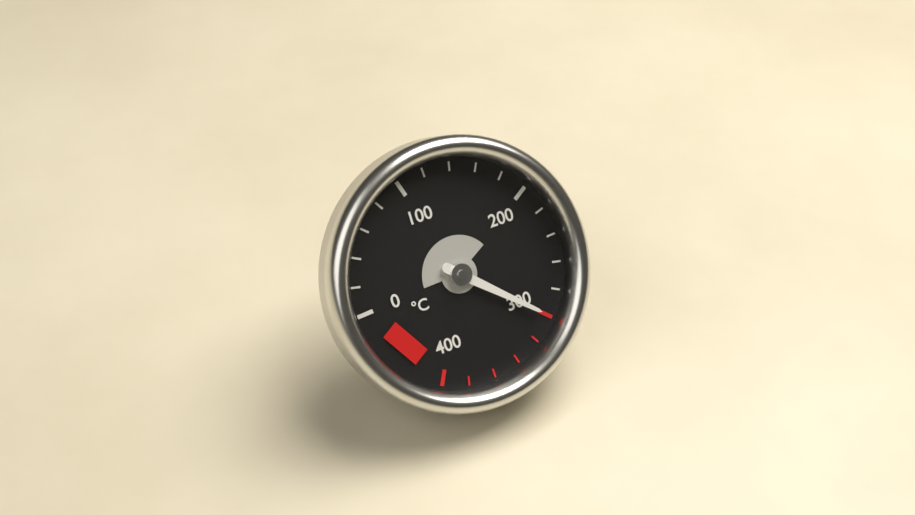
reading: 300 °C
